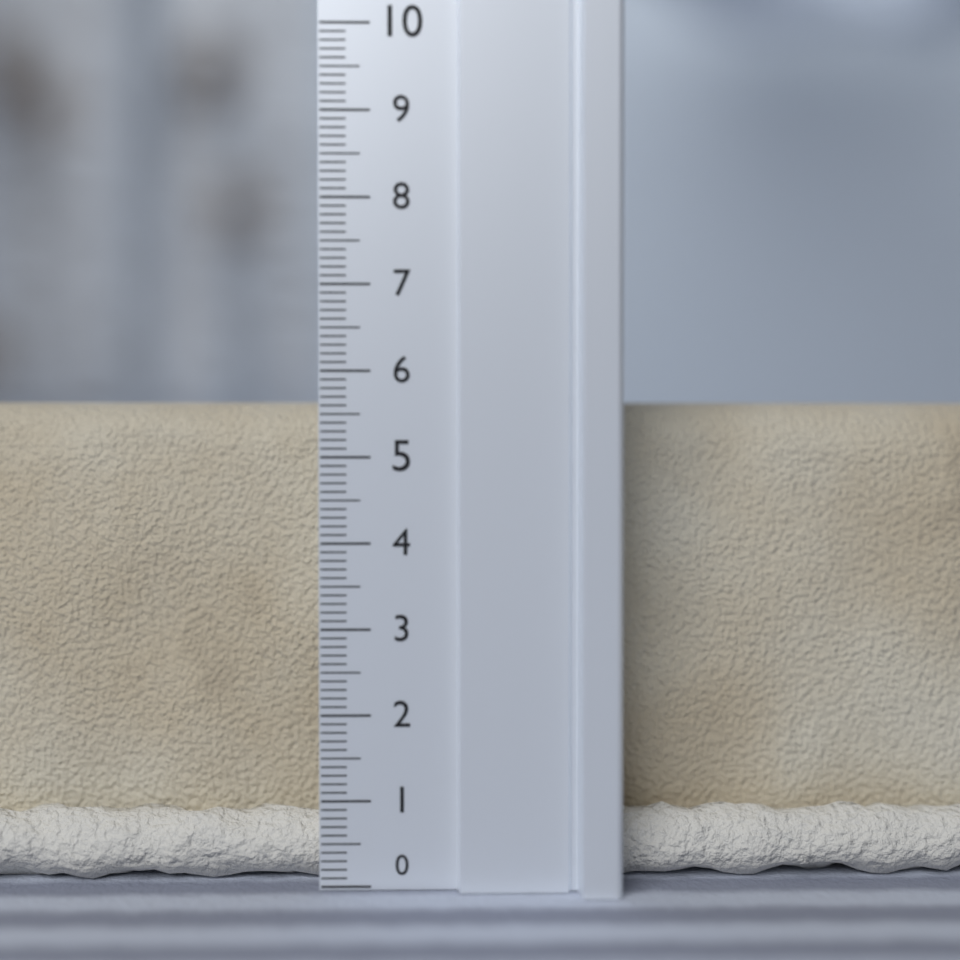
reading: 5.7 (no unit)
